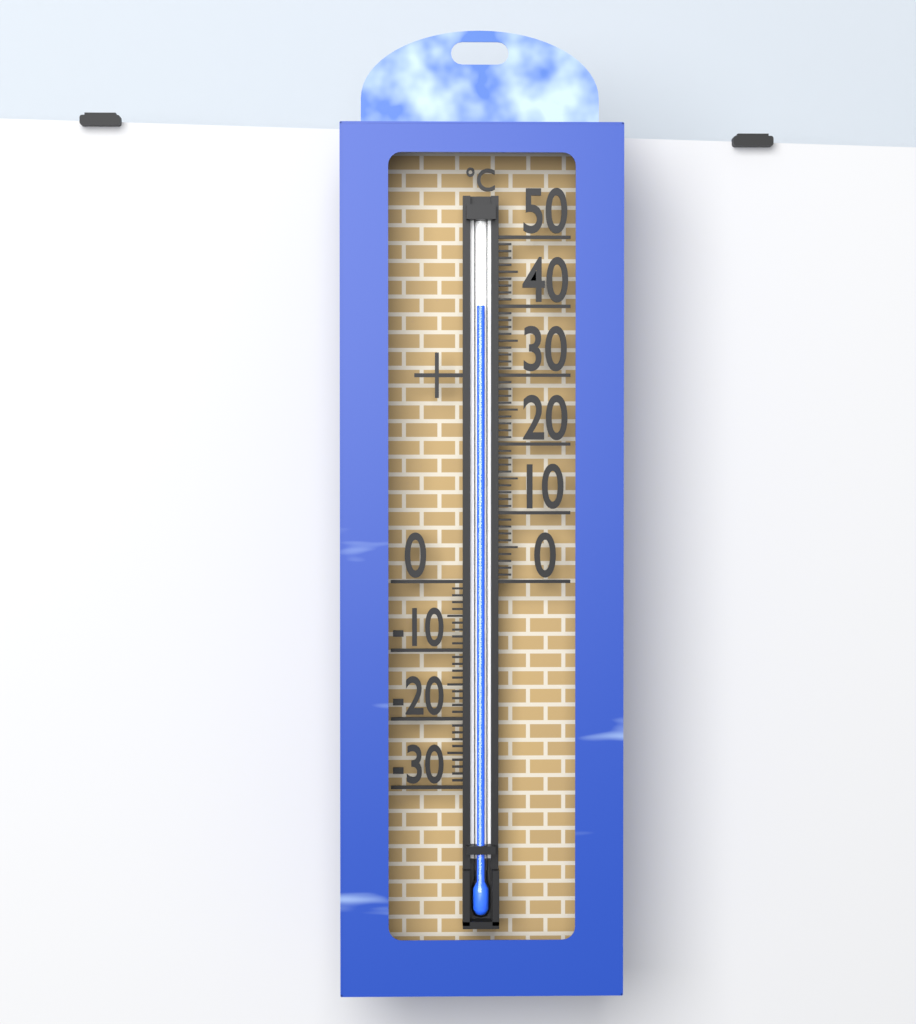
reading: 40 °C
